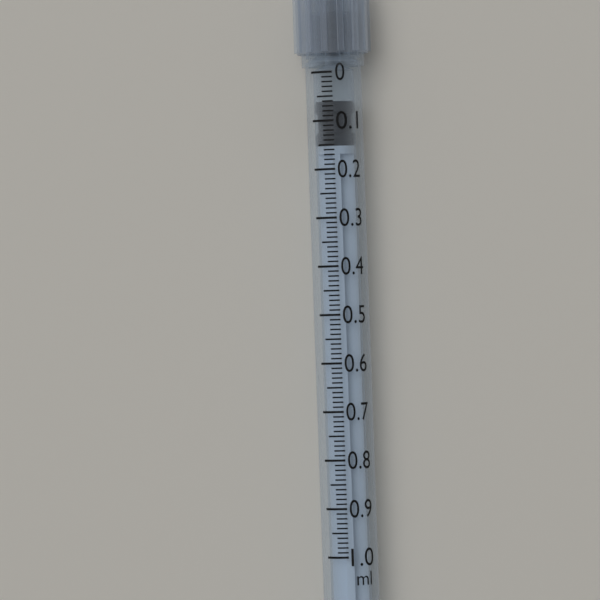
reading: 0.06 ml
